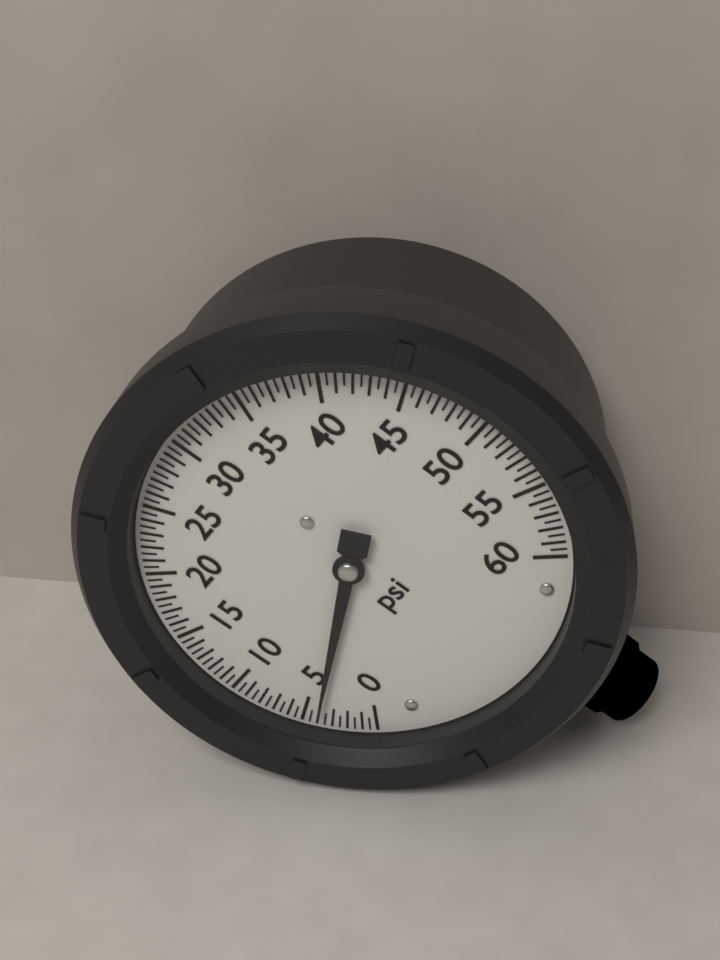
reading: 4.0 psi
